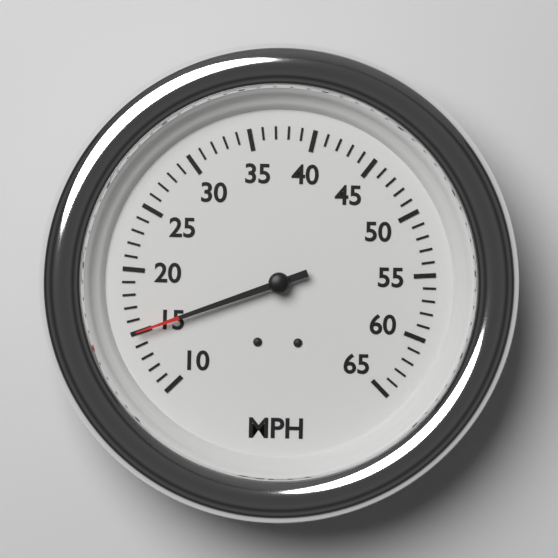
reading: 15 MPH
